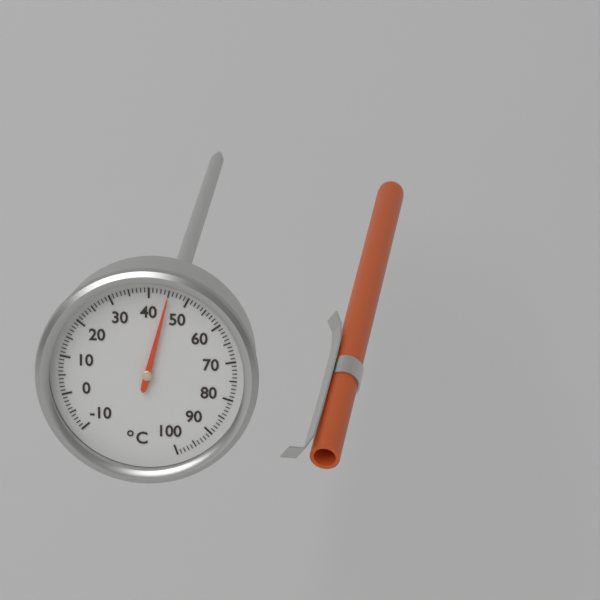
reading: 45 °C
